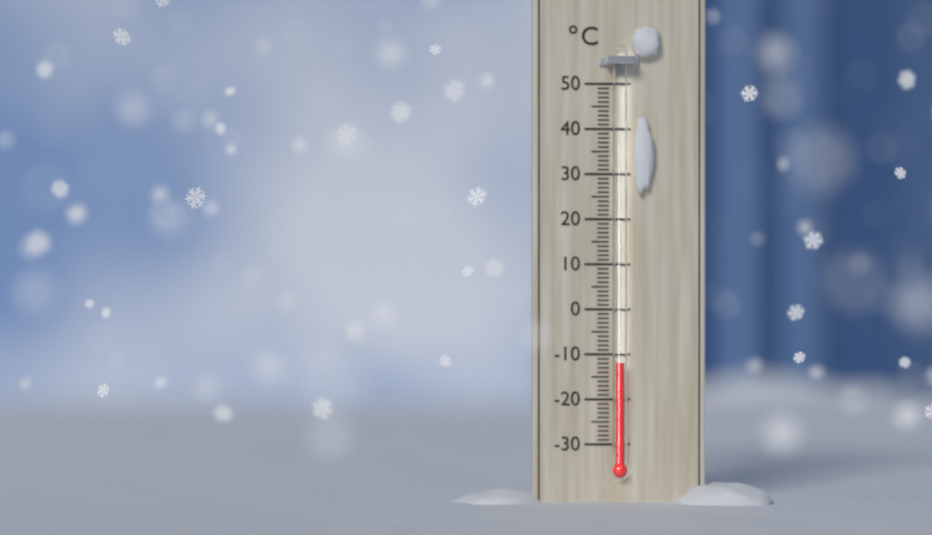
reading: -12 °C
